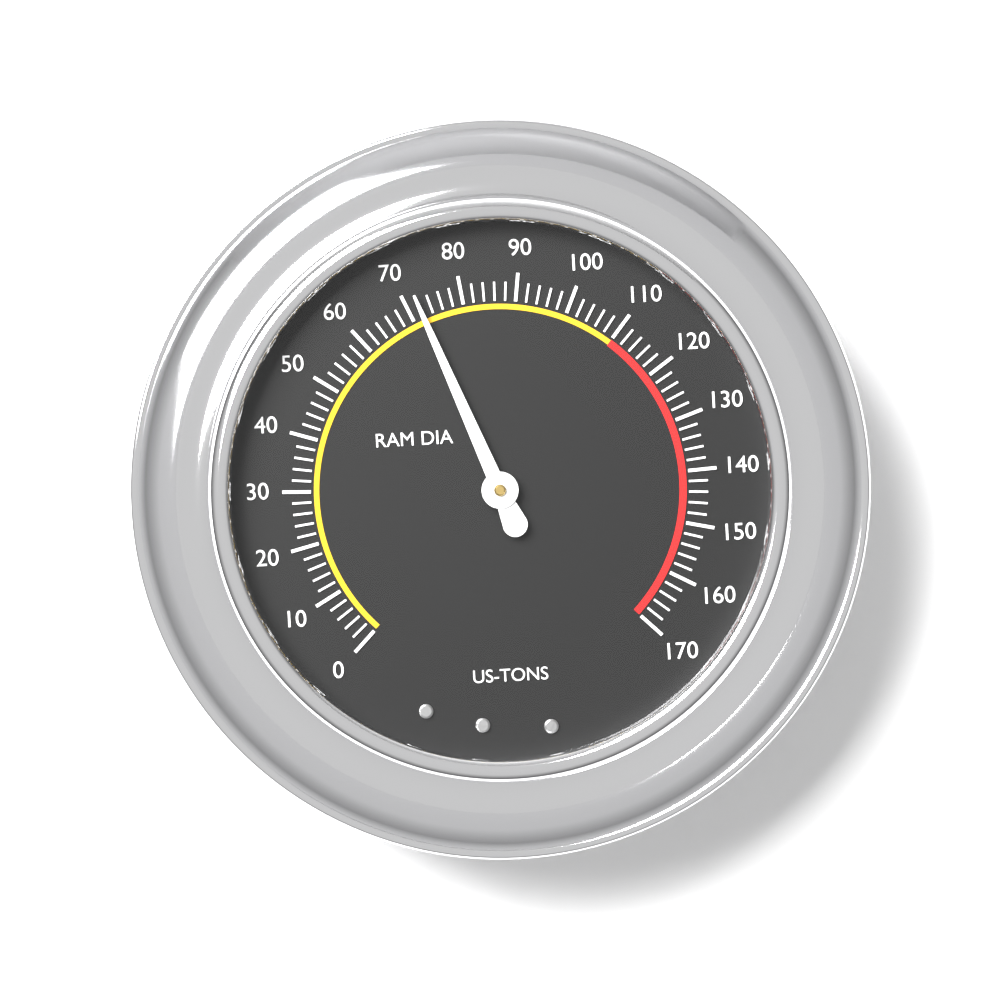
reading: 72 US-TONS
